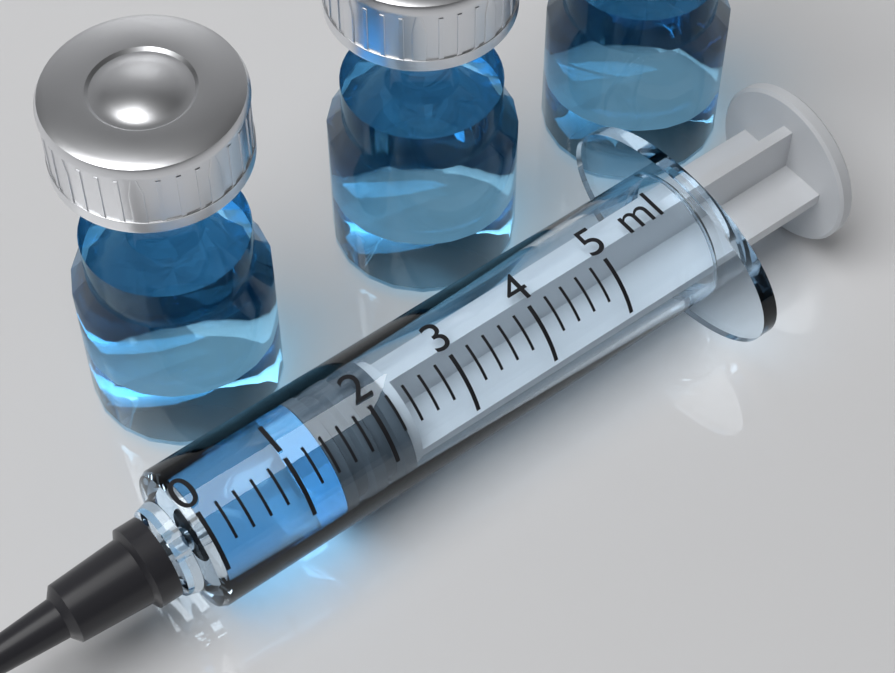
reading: 1.4 ml
